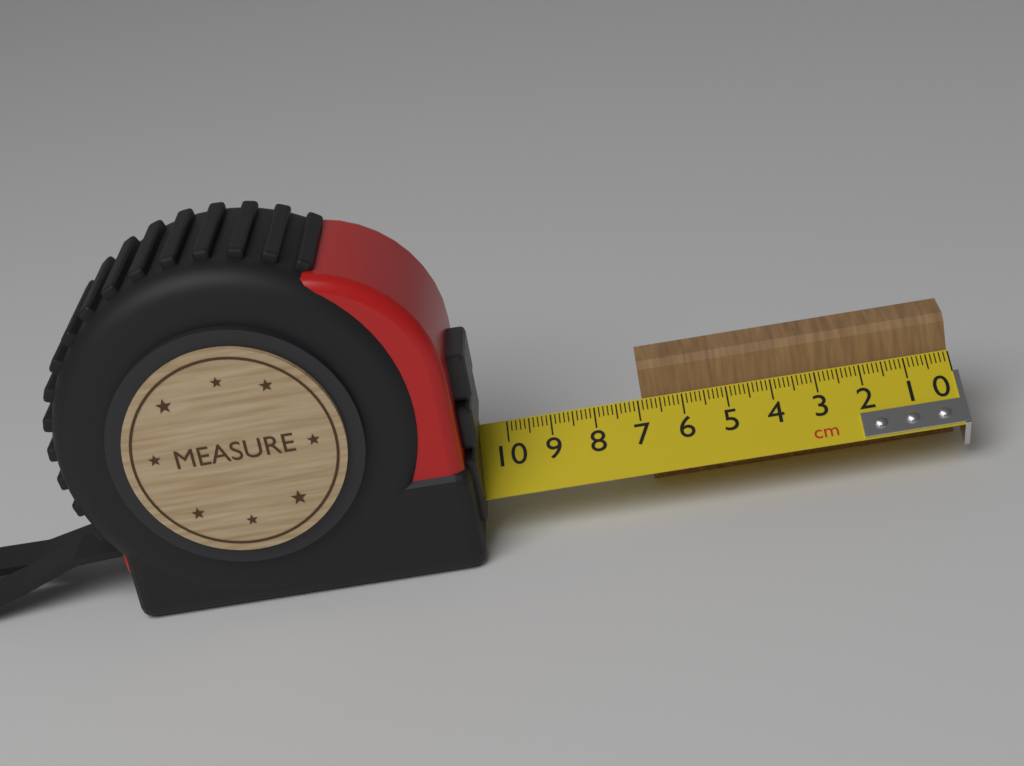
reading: 6.9 cm
